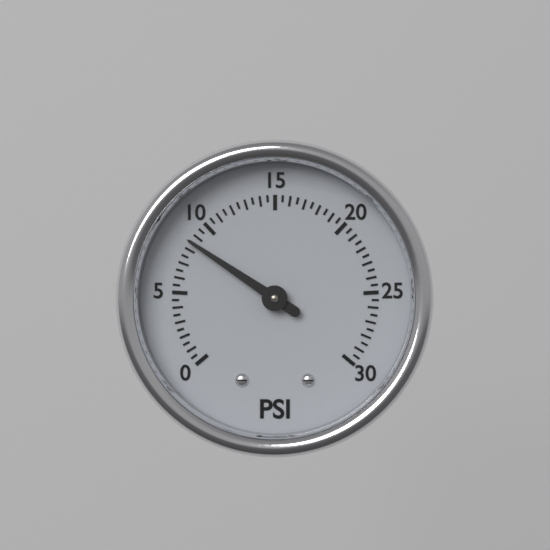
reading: 8.5 psi
